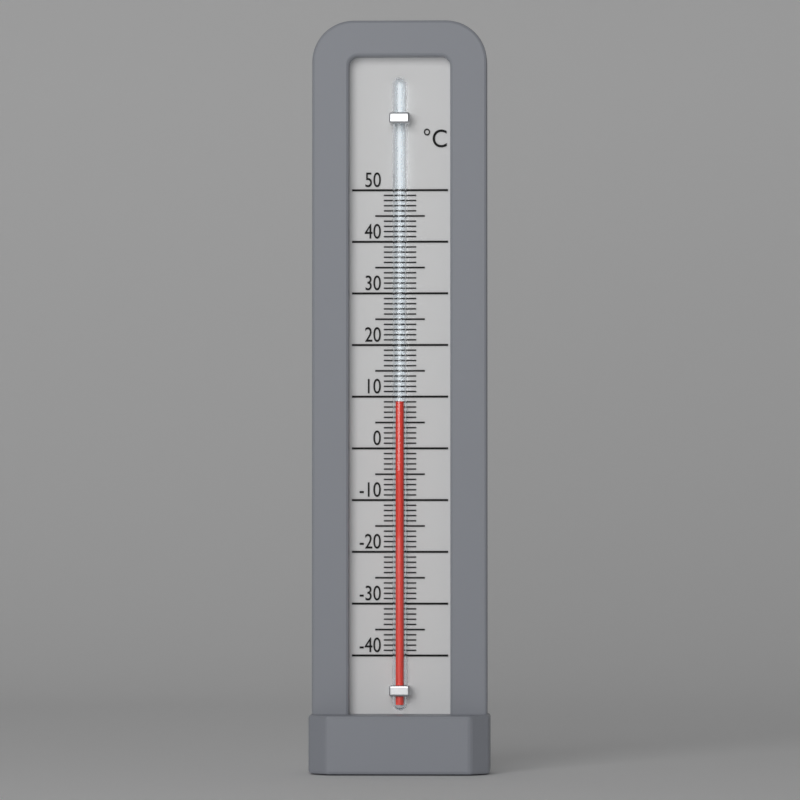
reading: 9 °C
